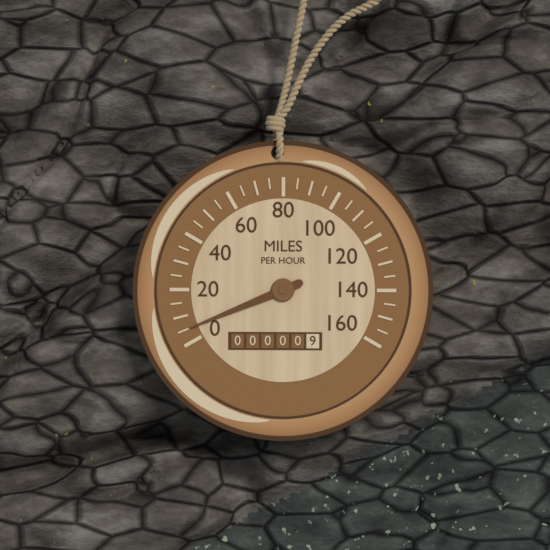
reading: 5 mph
